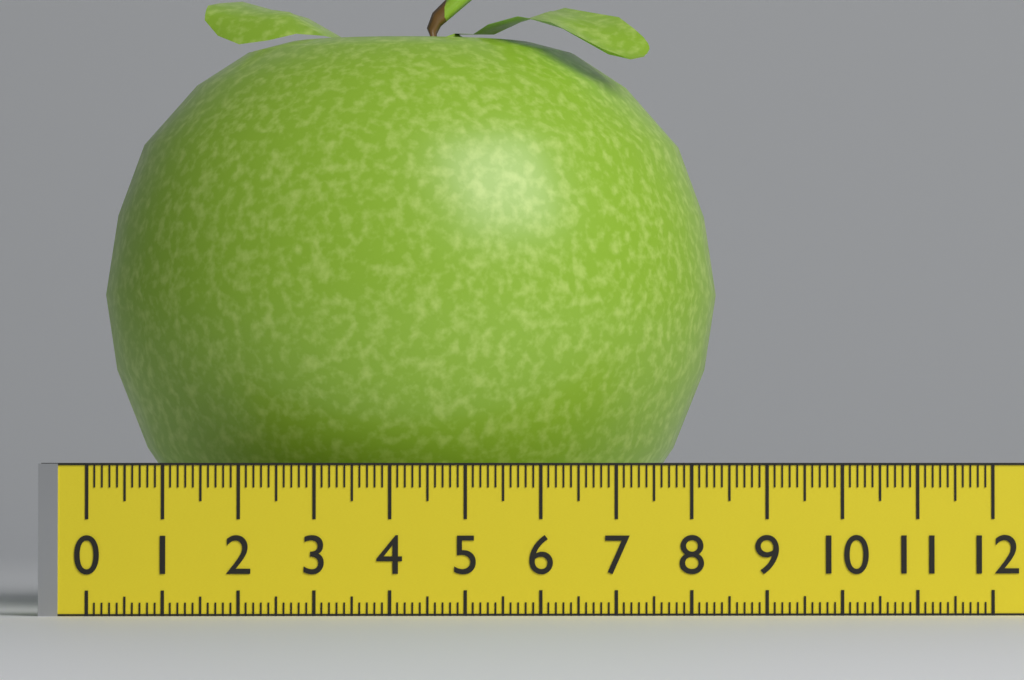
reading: 8.5 (no unit)
